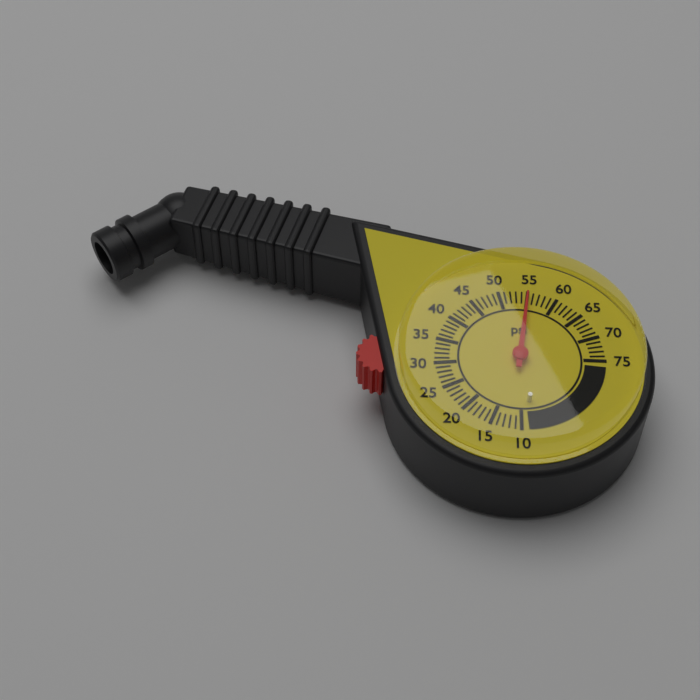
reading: 55 psi
